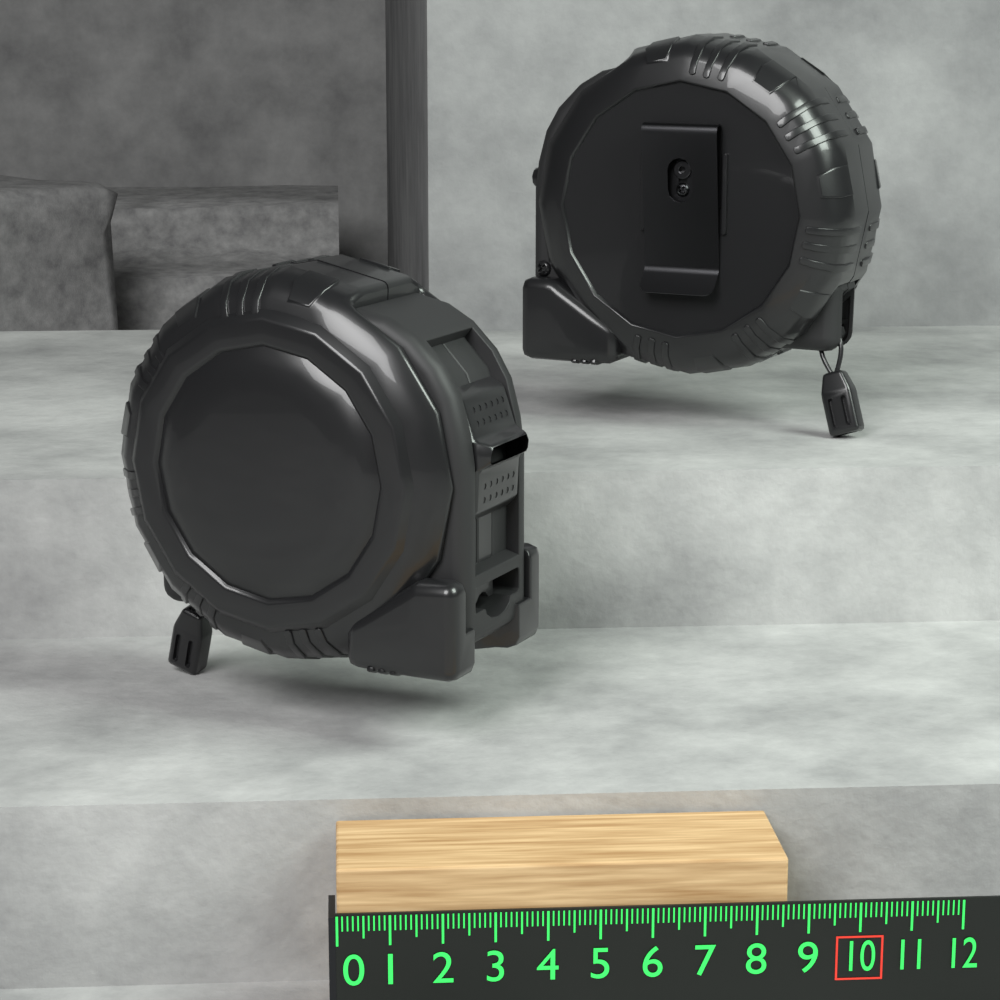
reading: 8.6 (no unit)
